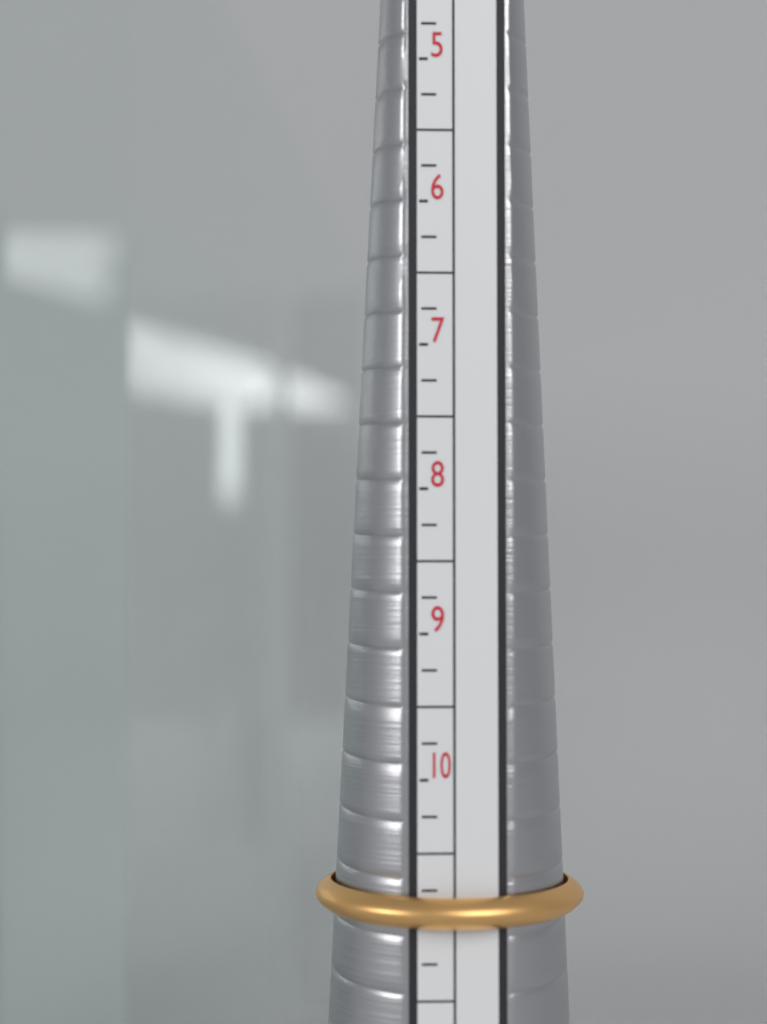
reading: 11.00 (no unit)
